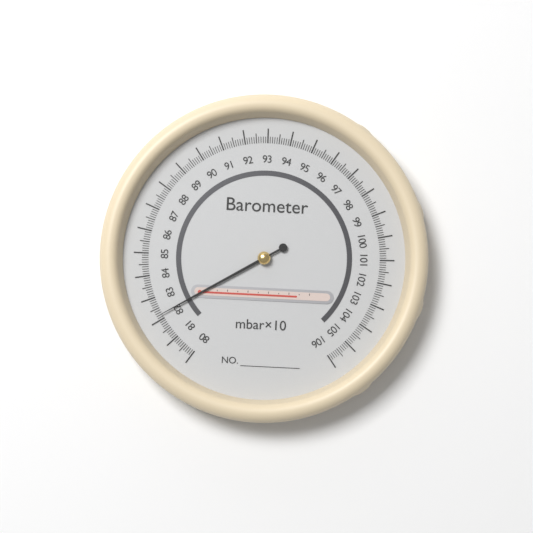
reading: 82.2 mbar×10
